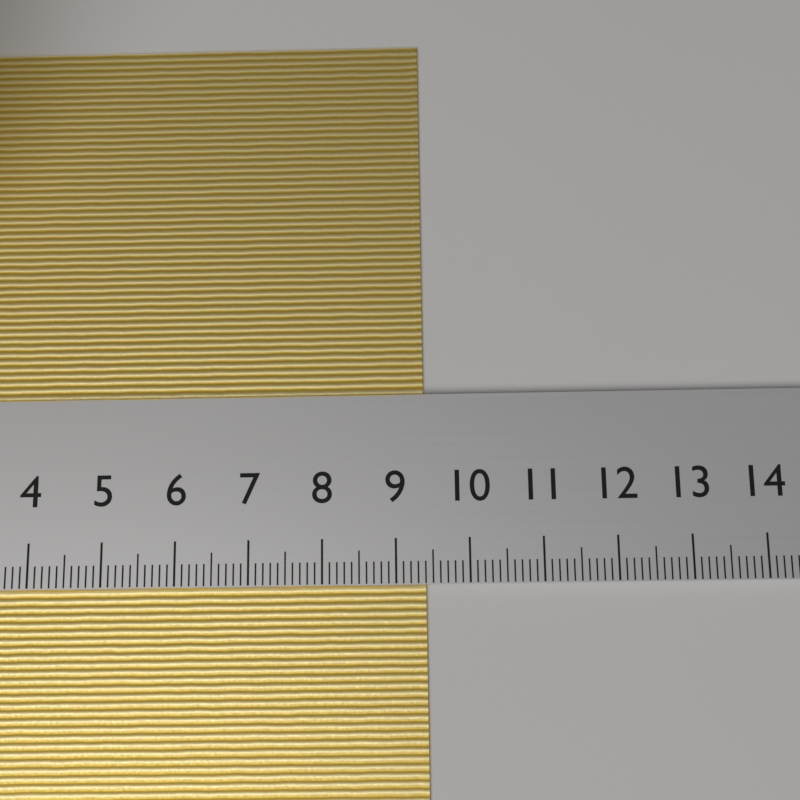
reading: 9.4 cm
